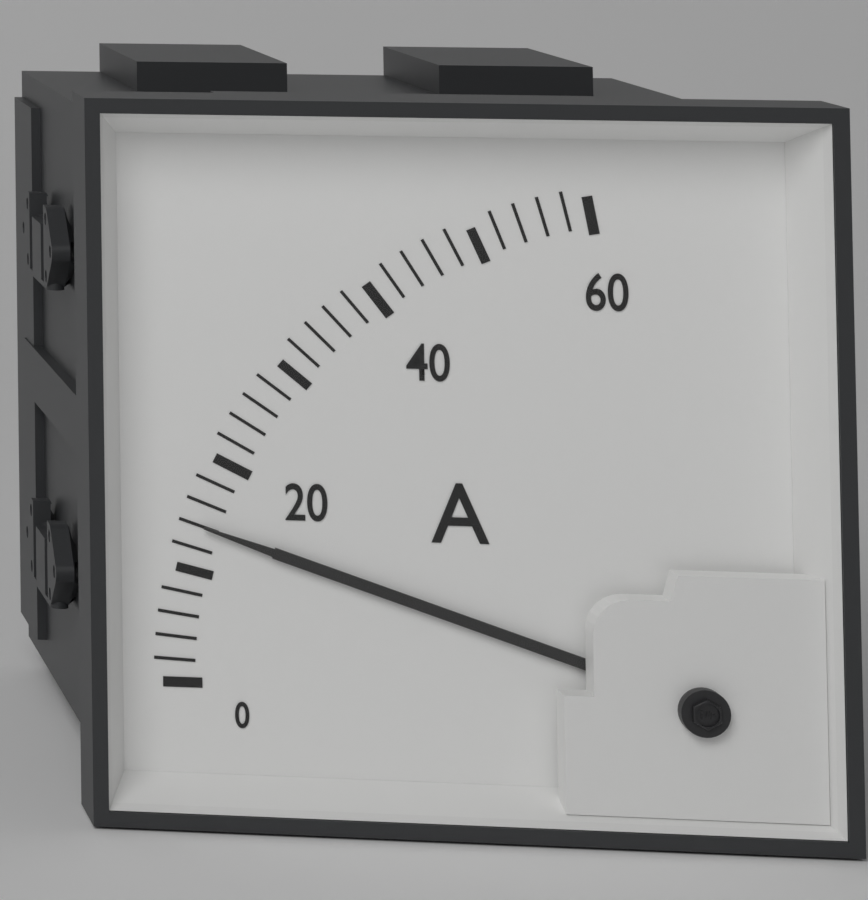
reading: 14 A
